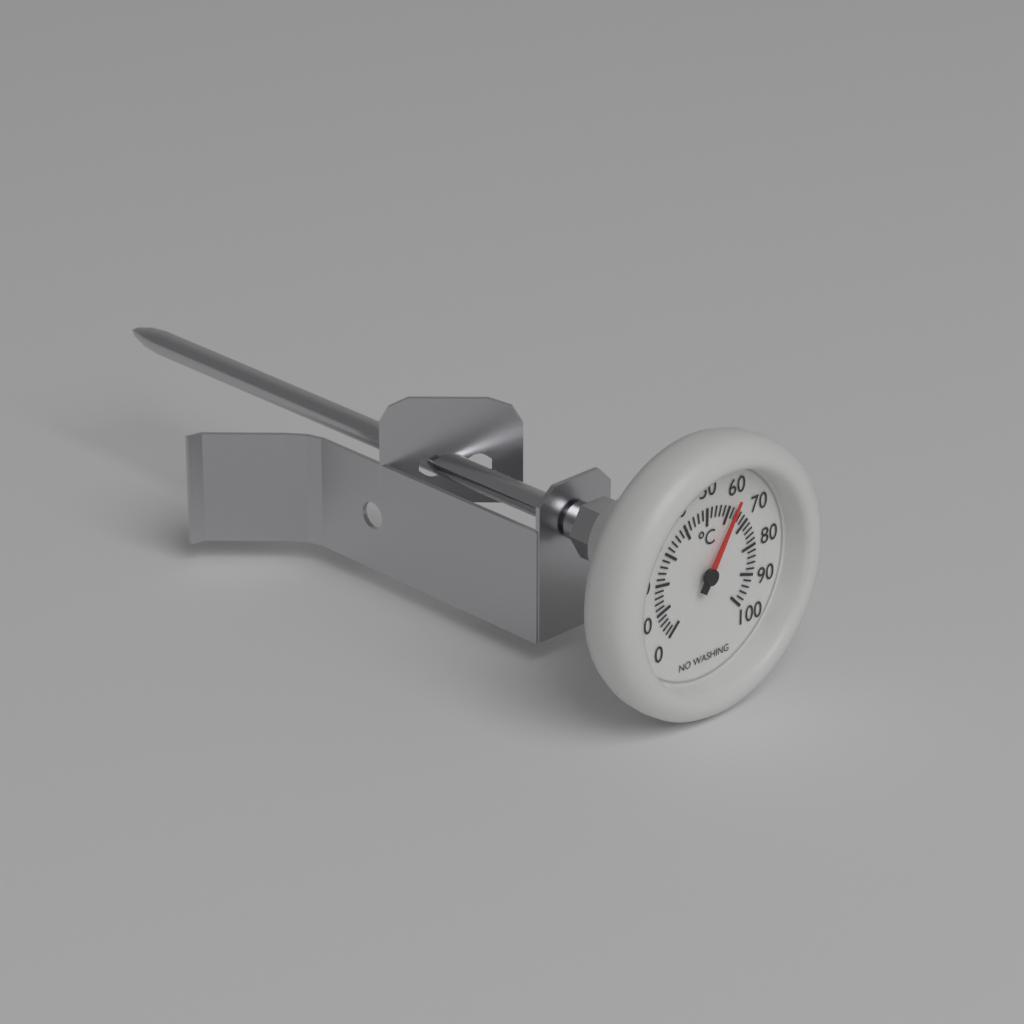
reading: 62 °C
